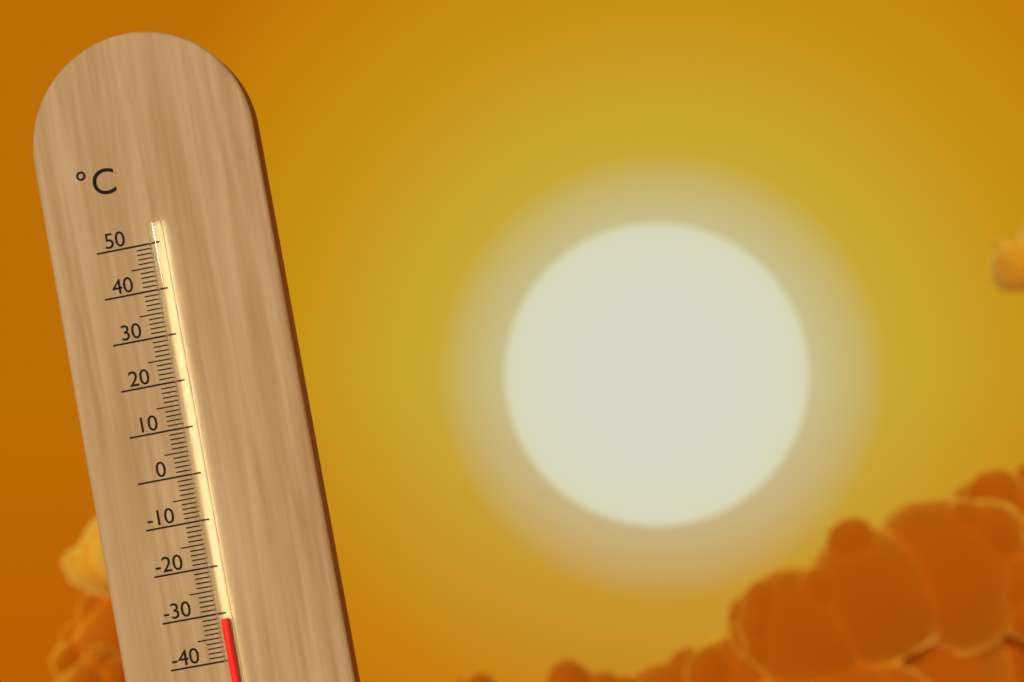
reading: -31 °C
